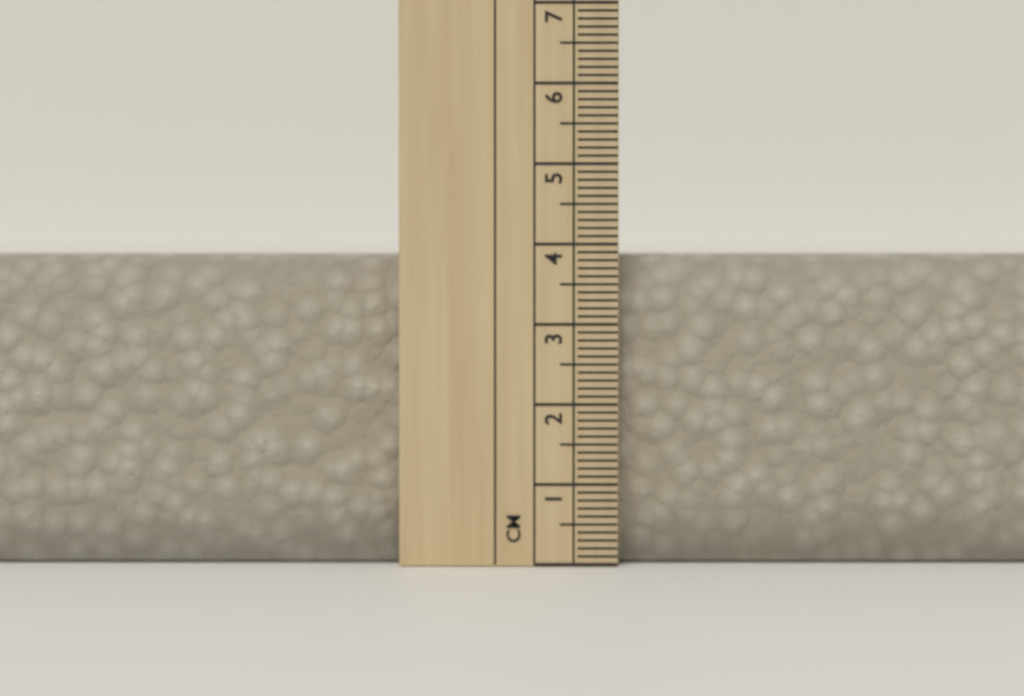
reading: 3.9 cm
